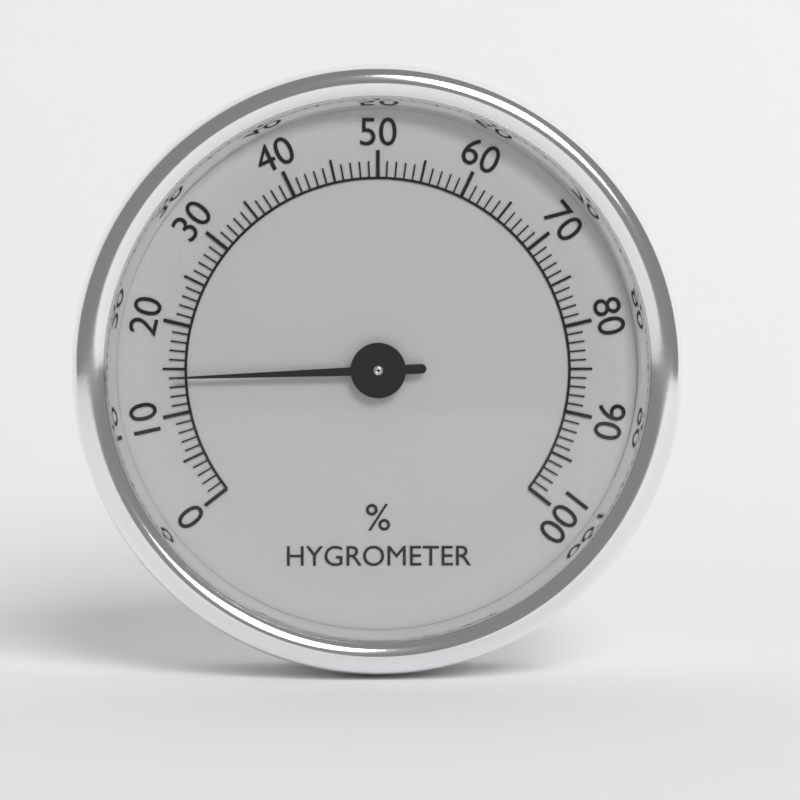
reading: 14 %
